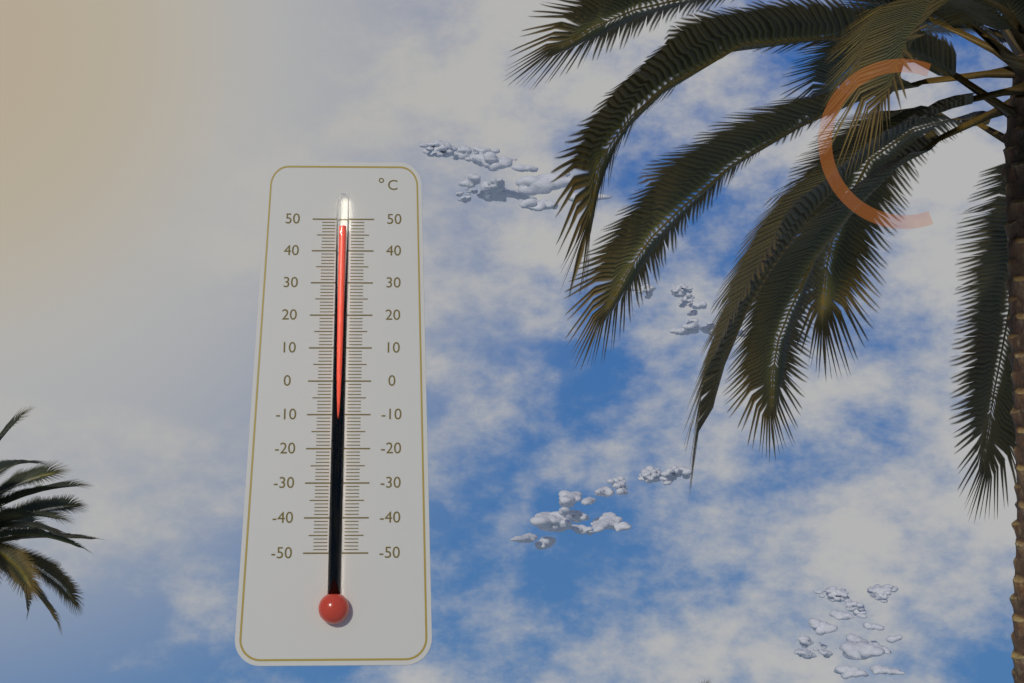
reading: 47 °C
